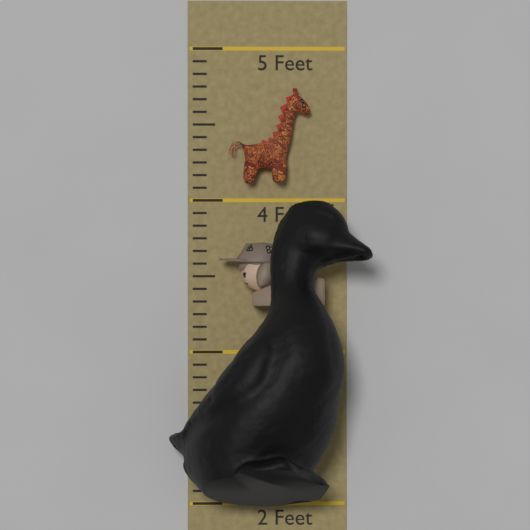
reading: 3.999999 Feet
